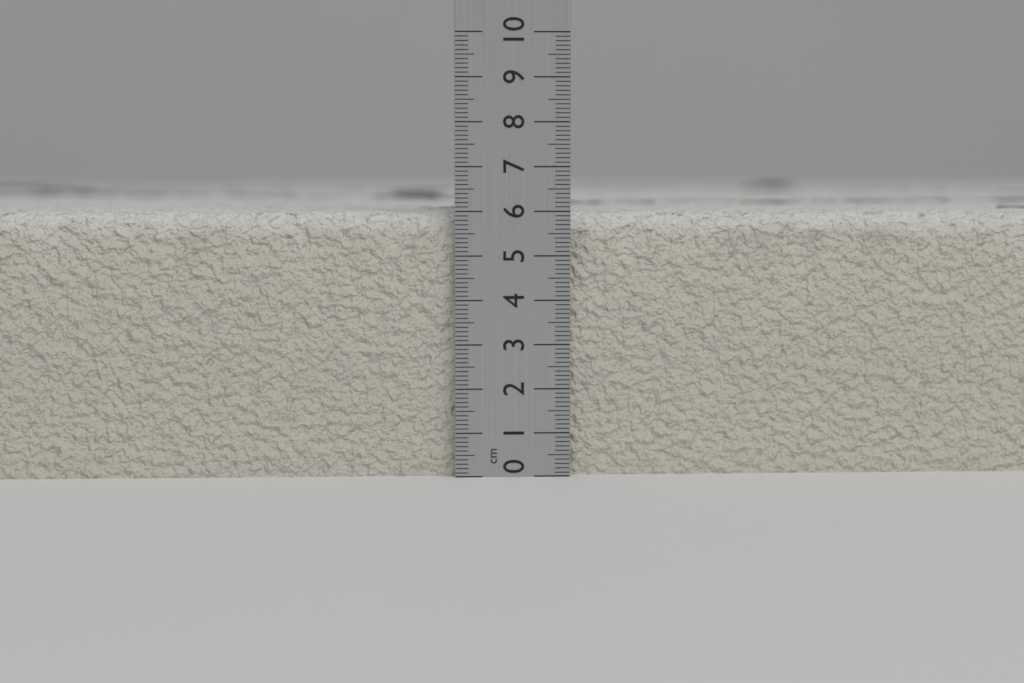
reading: 6.0 cm
